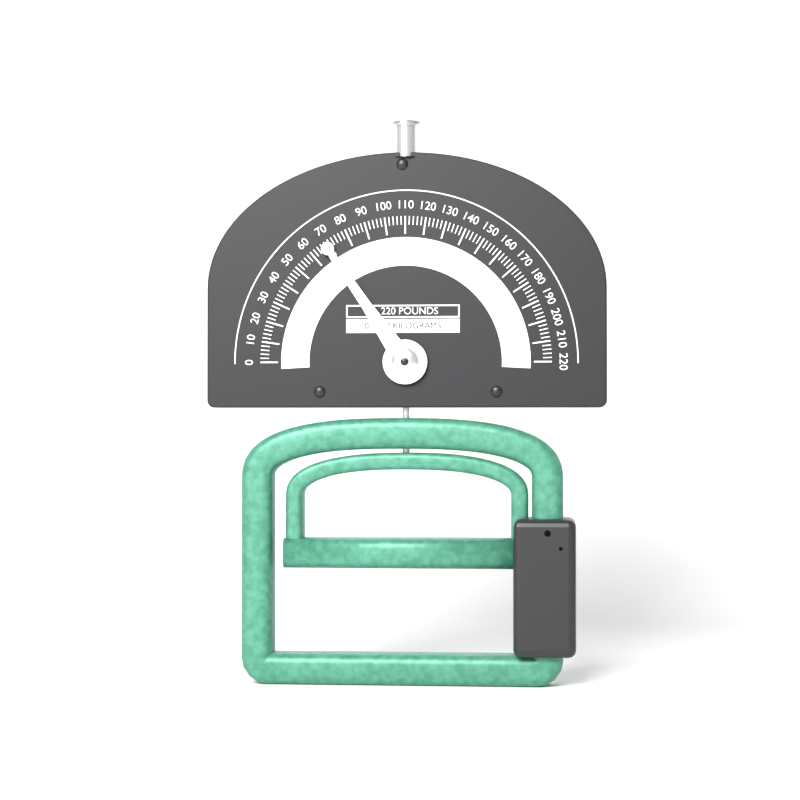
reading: 68 lb
